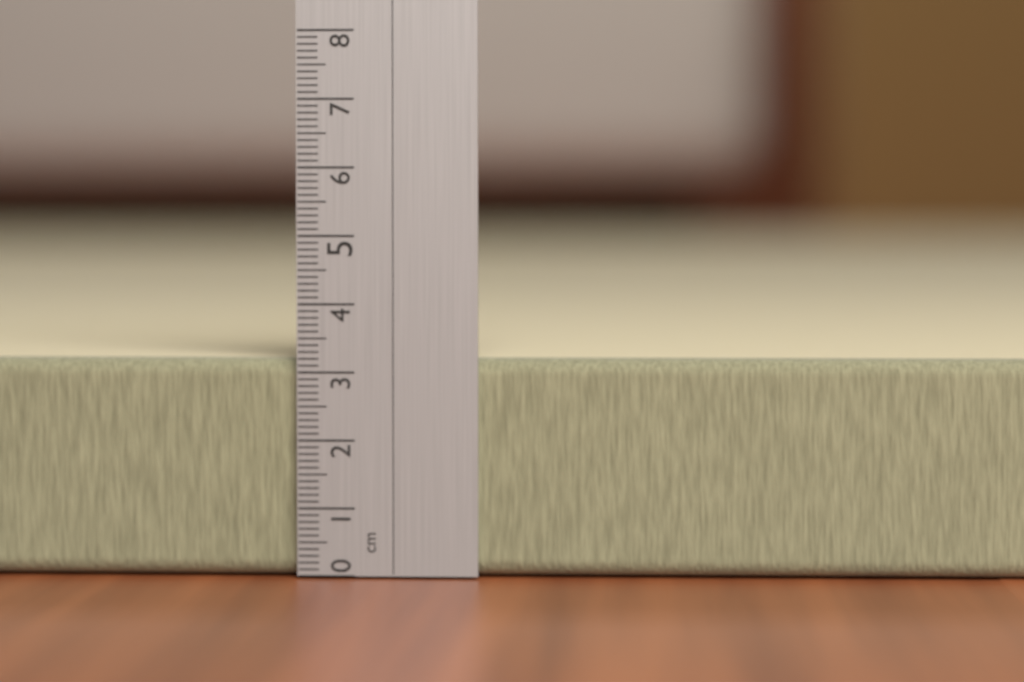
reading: 3.2 cm
